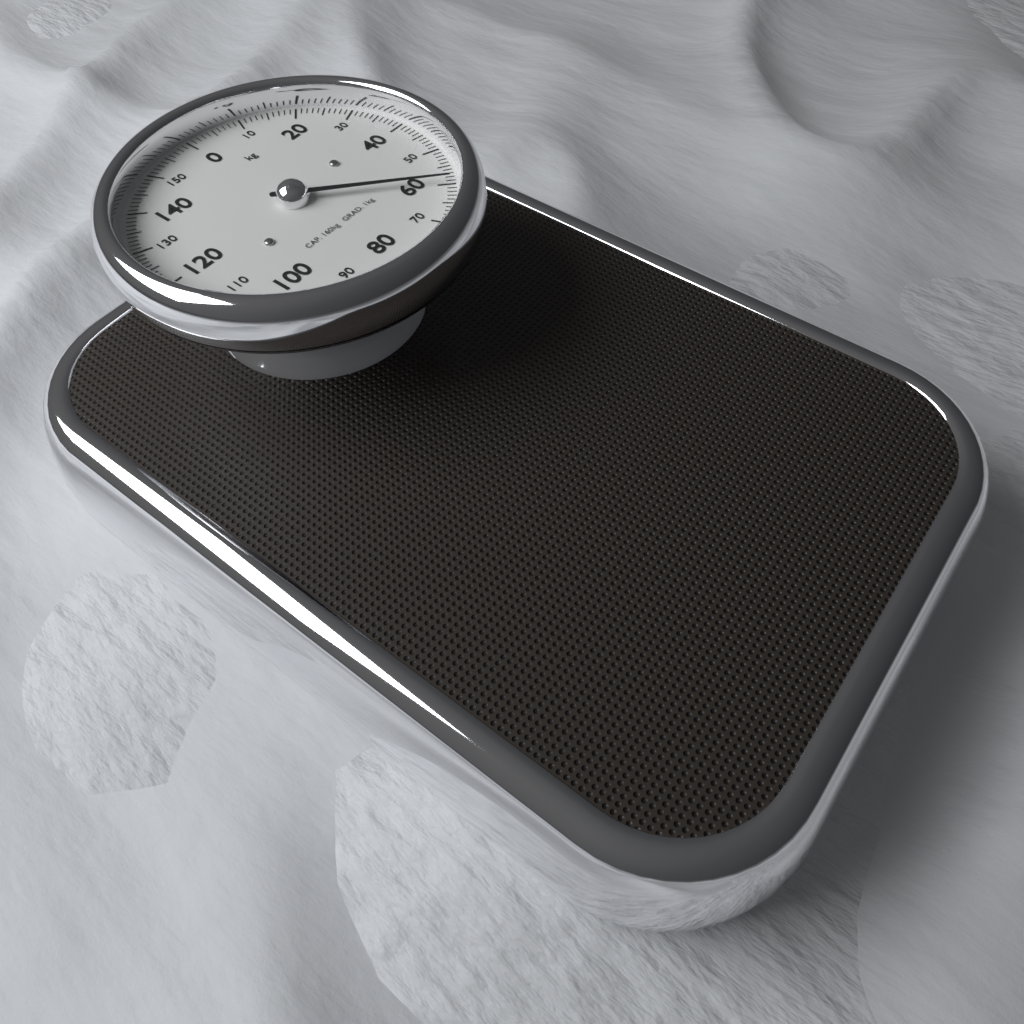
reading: 59 kg
